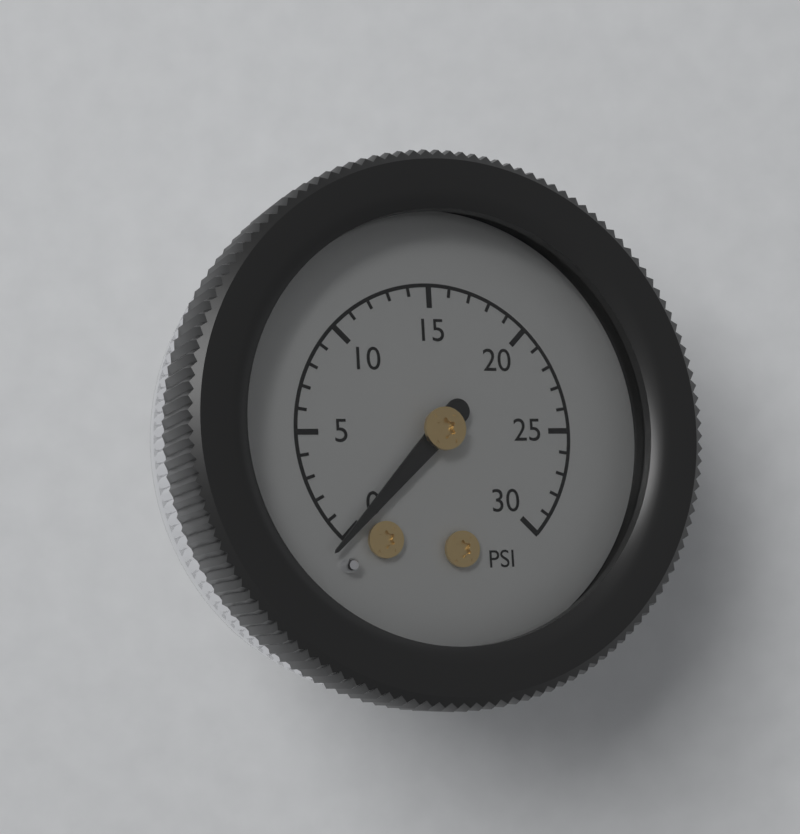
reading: 0 psi
